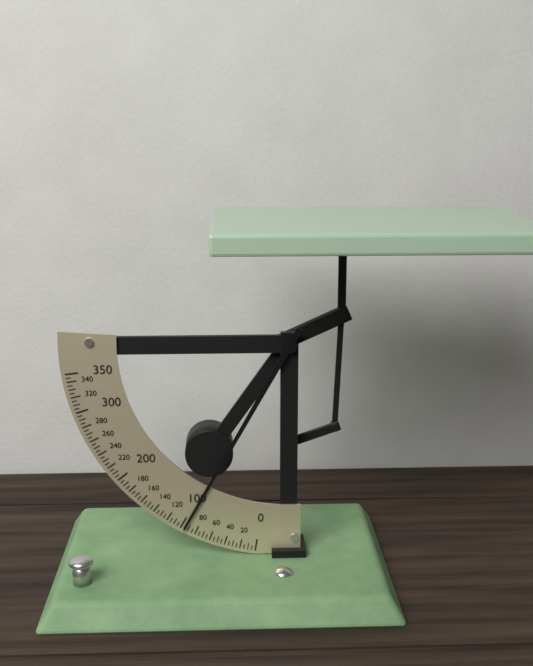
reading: 95 (no unit)
